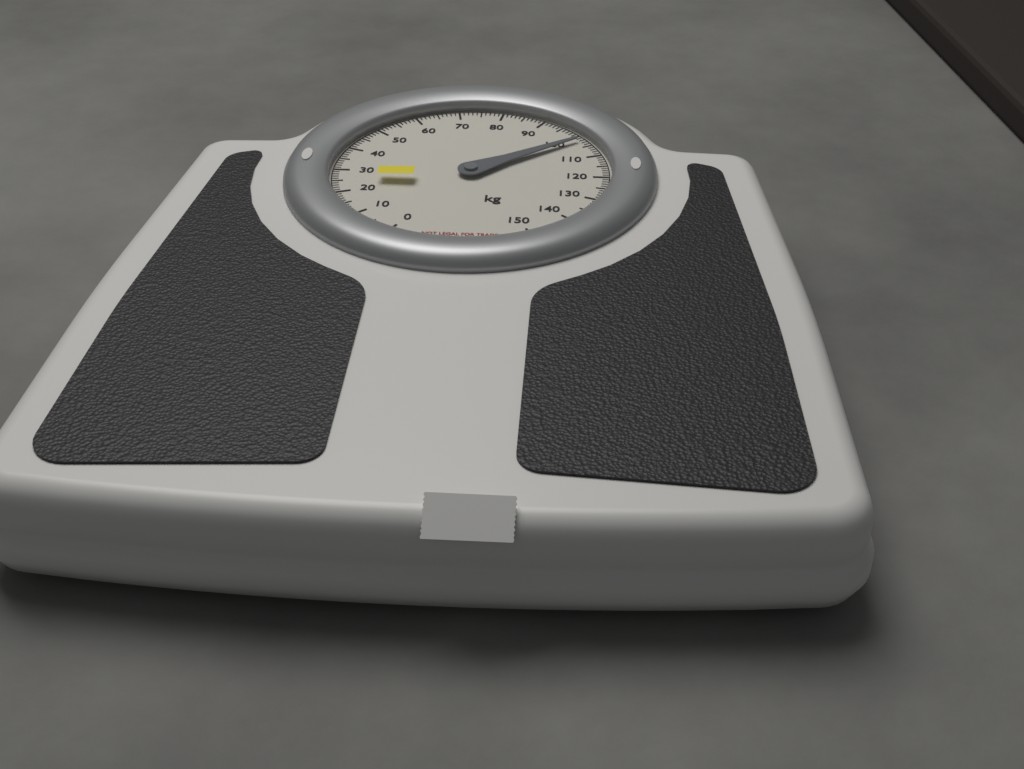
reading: 102 kg
